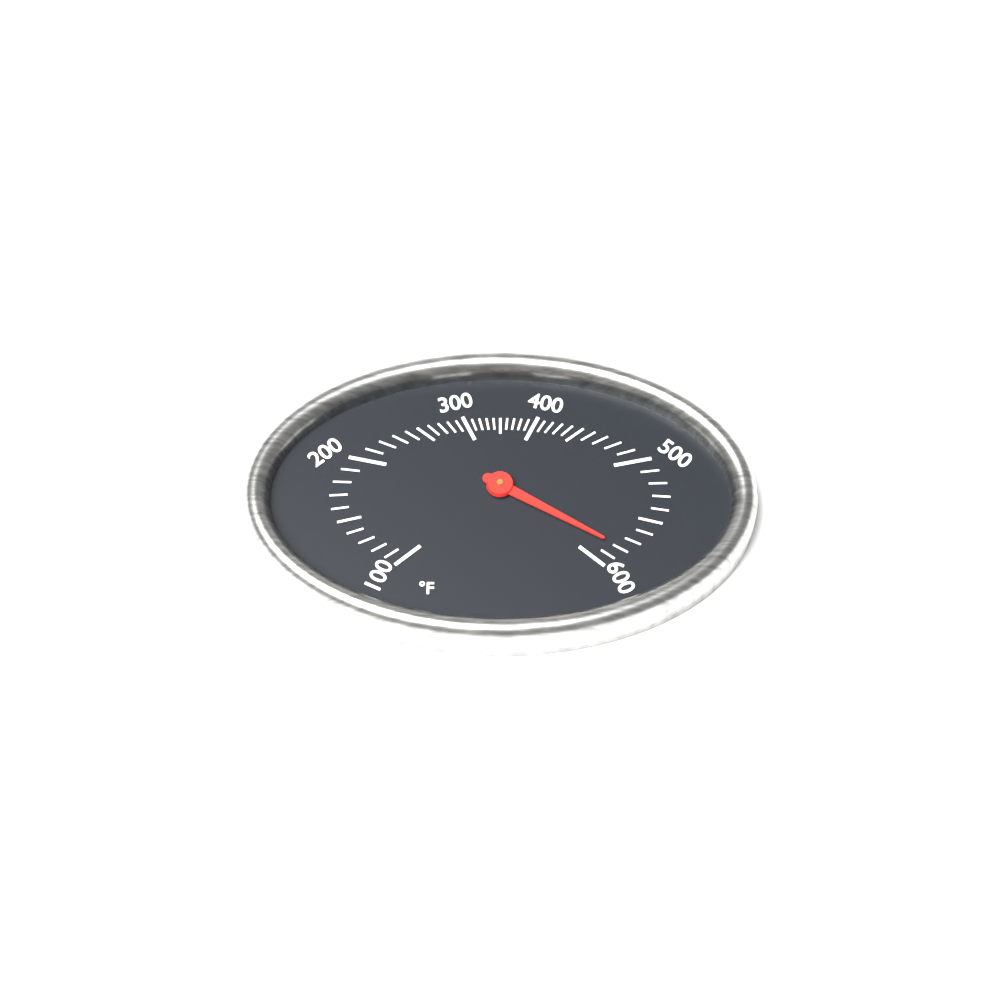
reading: 580 °F
